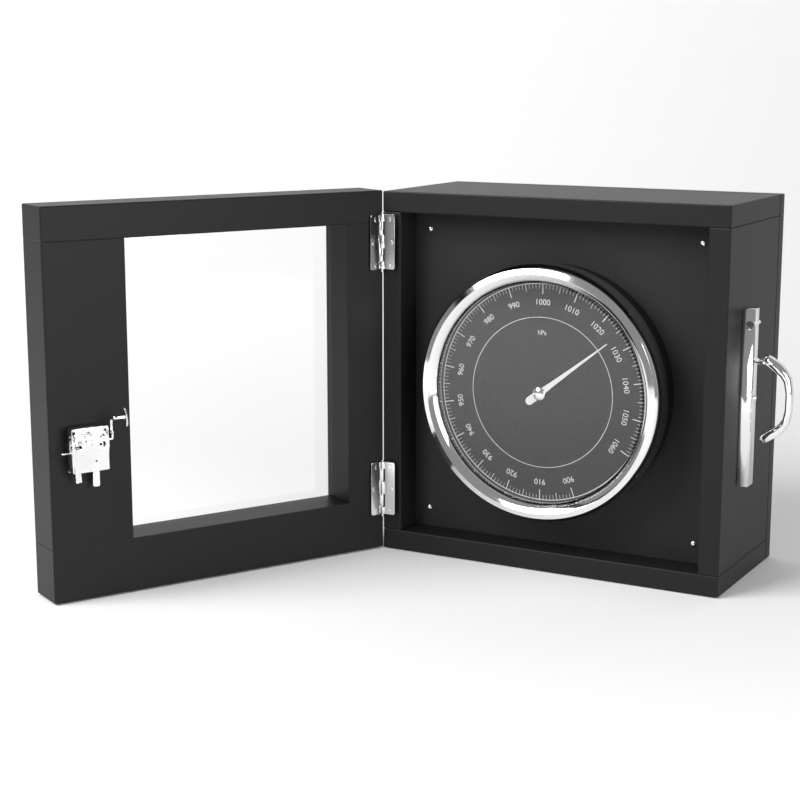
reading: 1026 hPa
